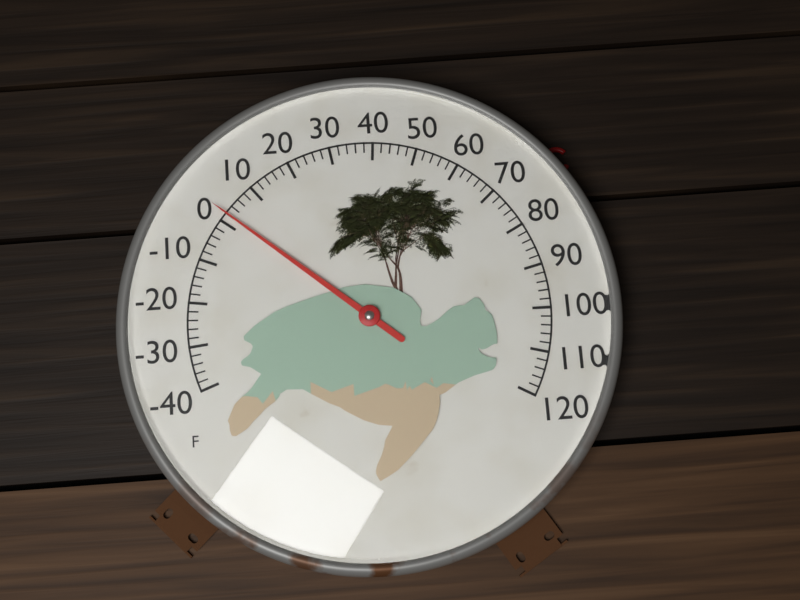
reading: 2 °F
